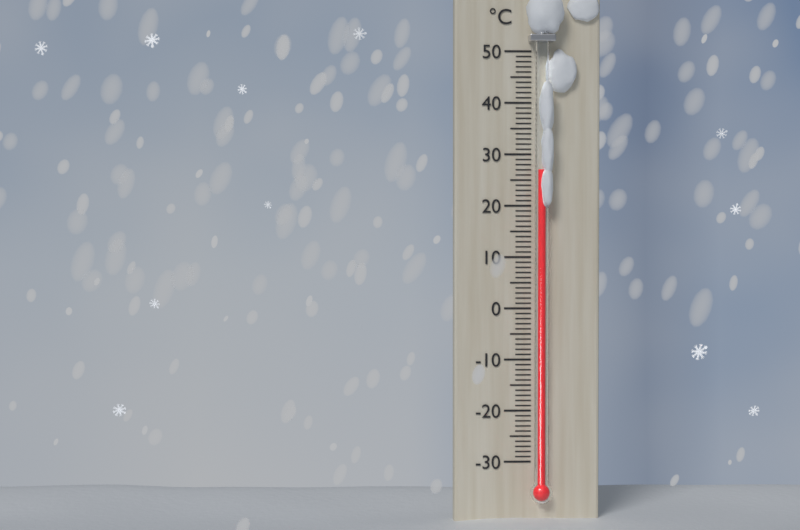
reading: 27 °C
